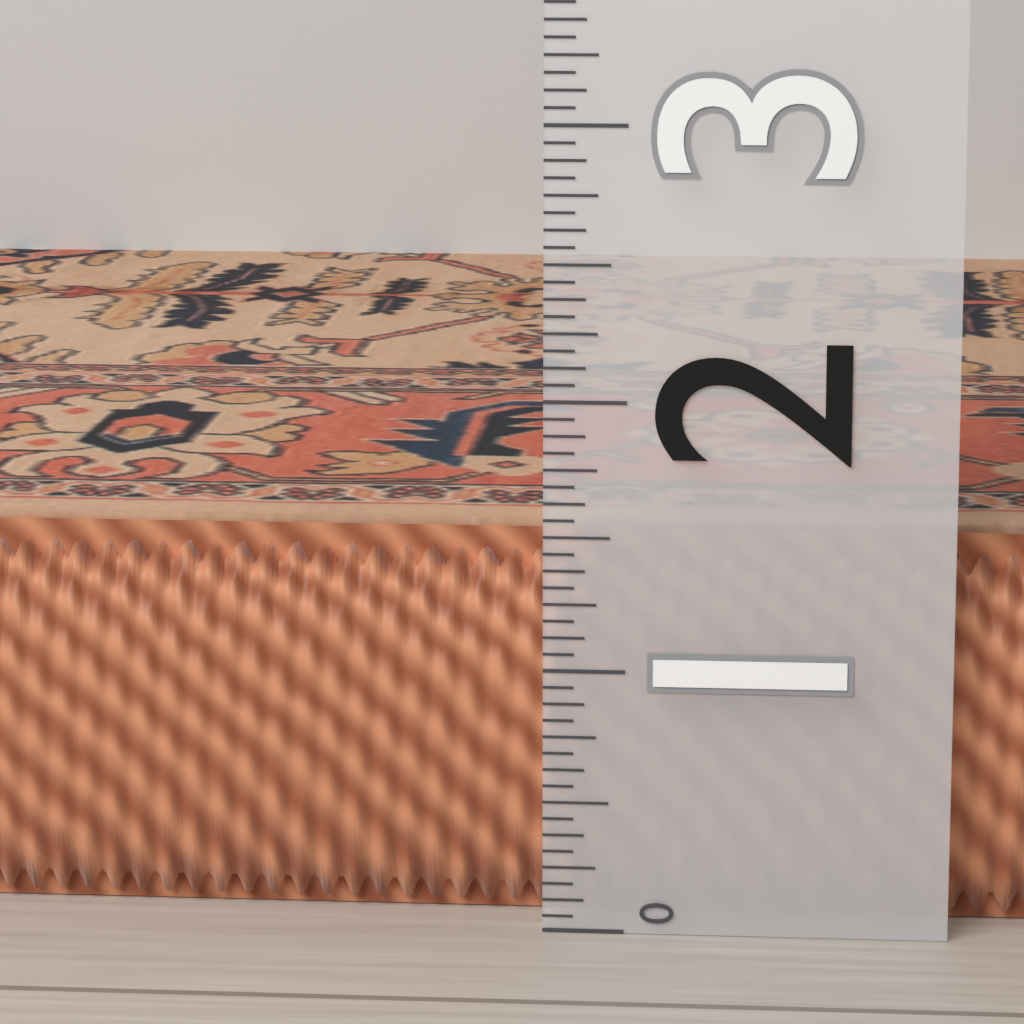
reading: 1.5000 (no unit)
